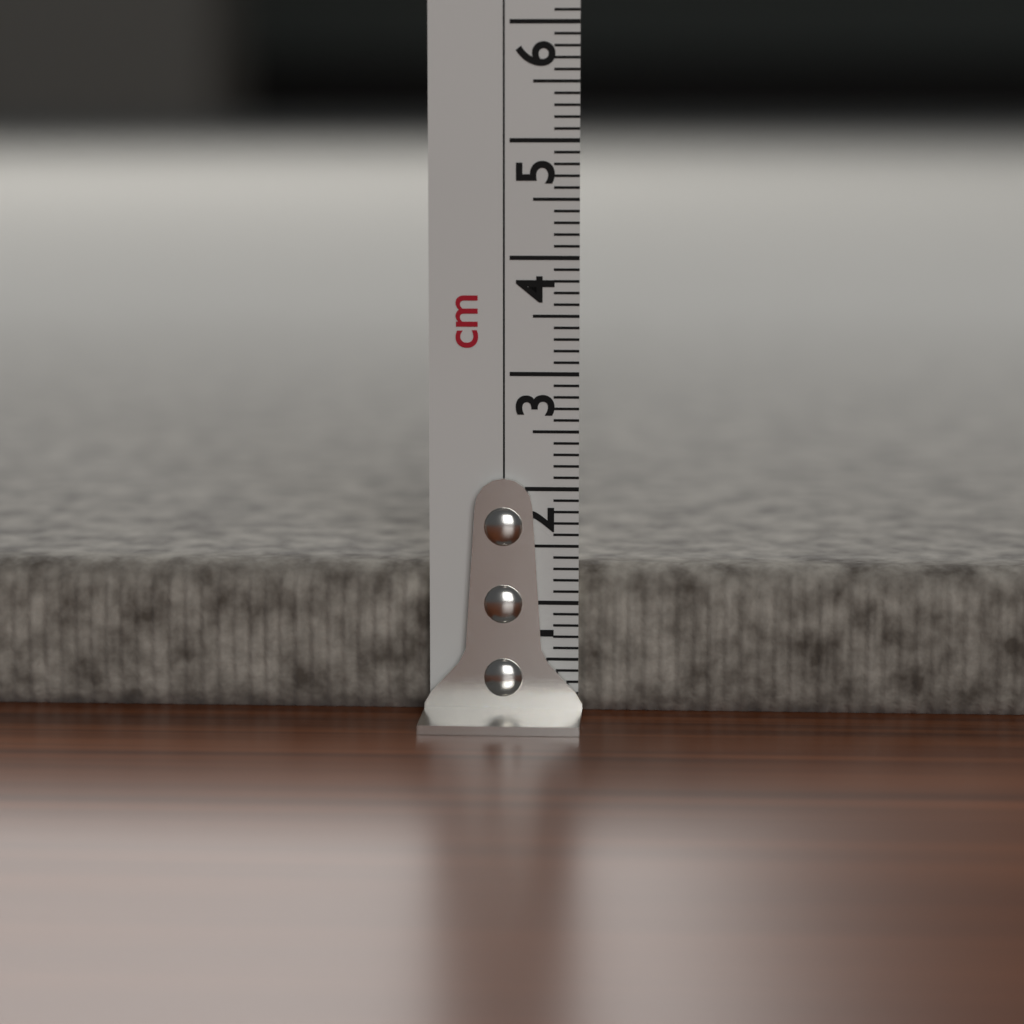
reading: 1.3 cm
